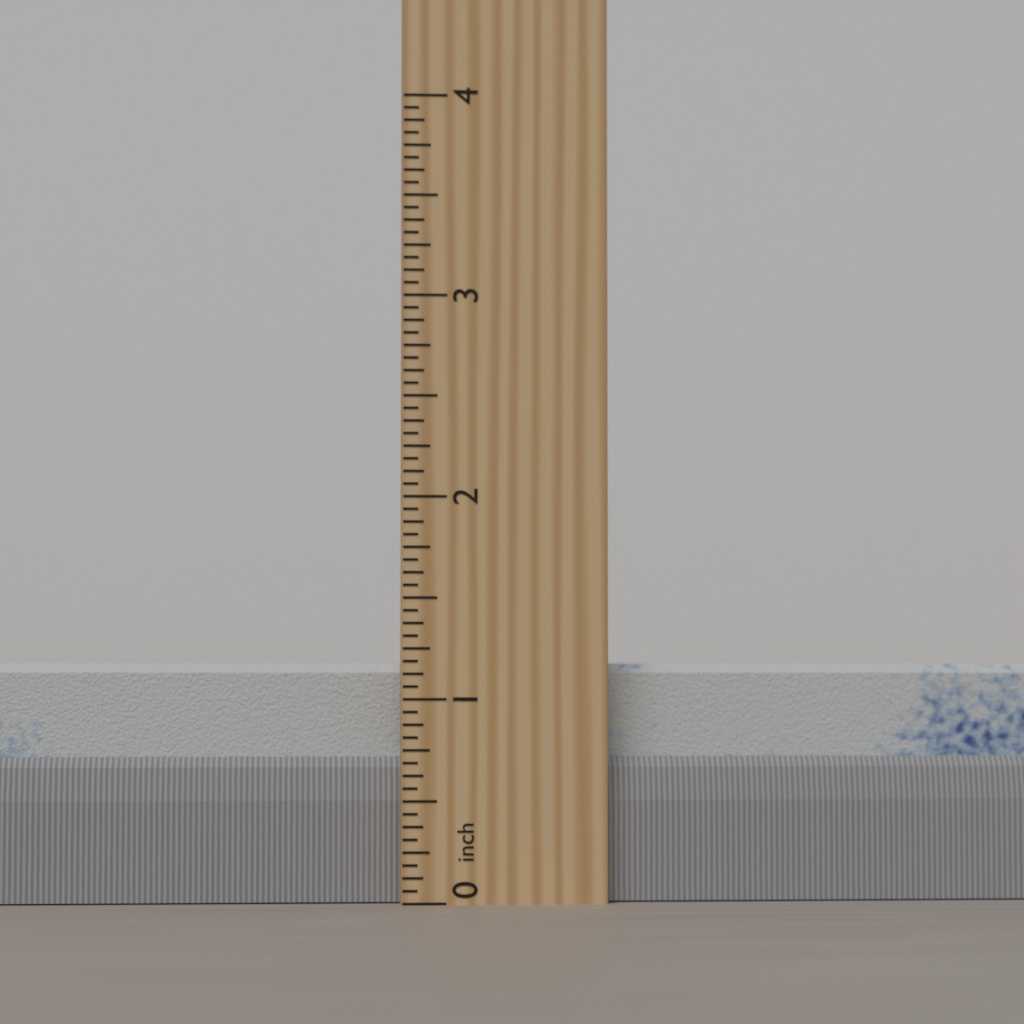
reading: 1.1875 inch
